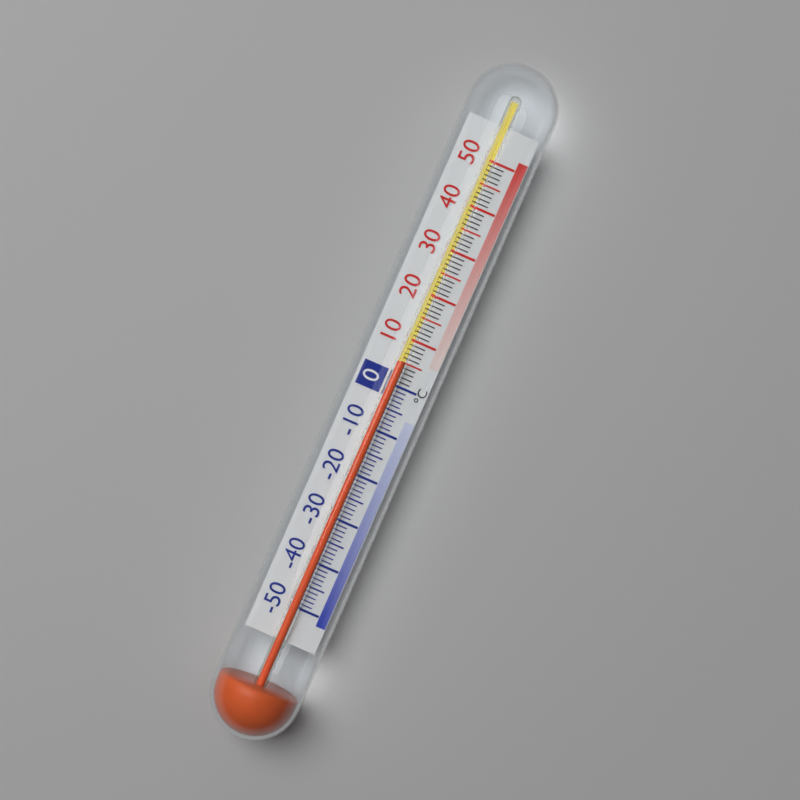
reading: 5 °C
